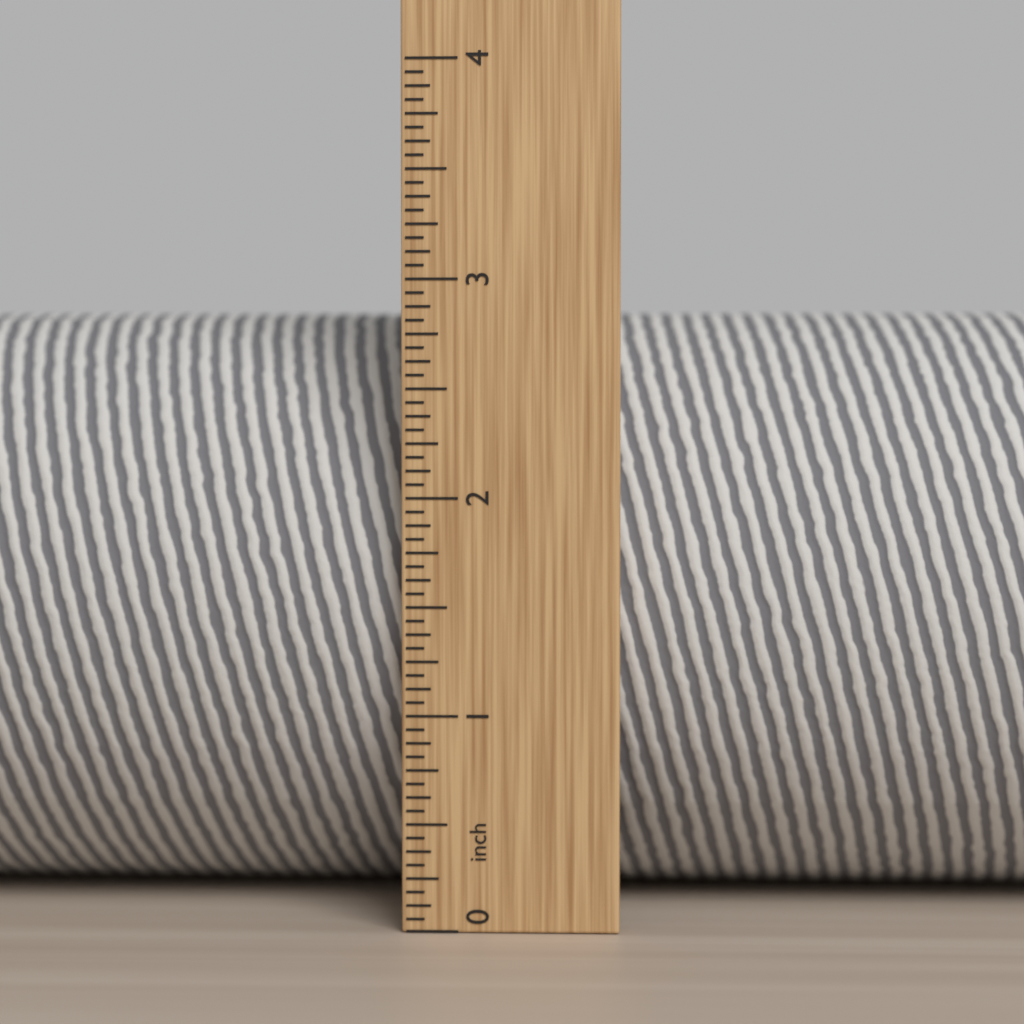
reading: 2.8750 in
